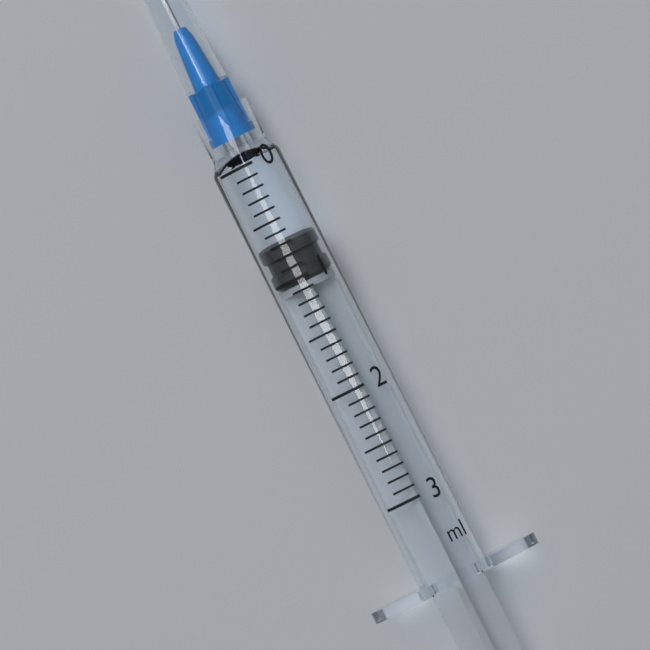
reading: 0.7 ml
